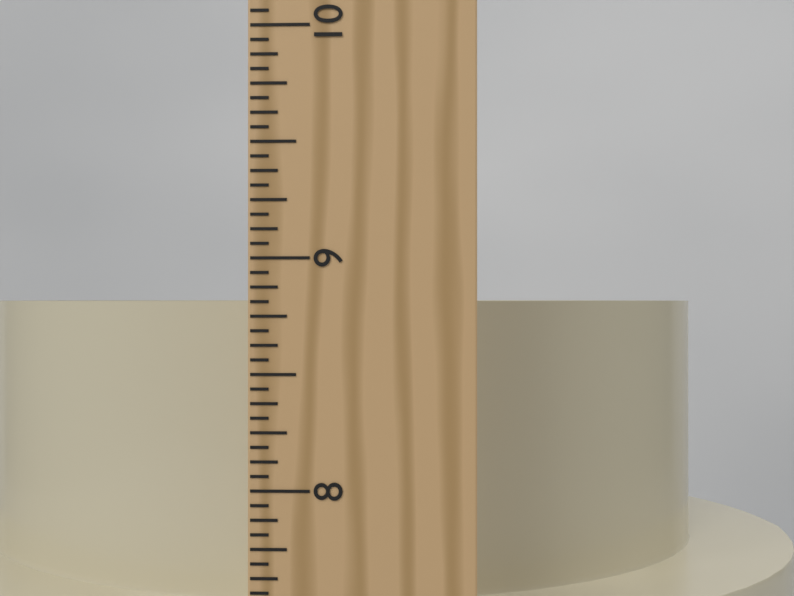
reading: 8.8125 in
